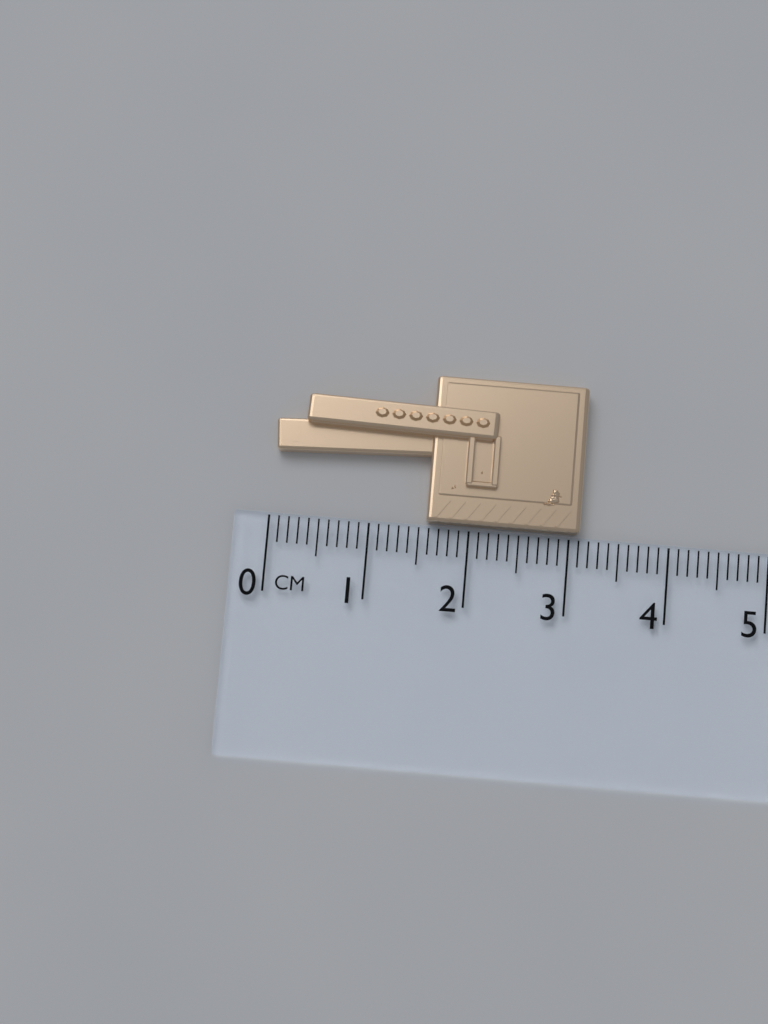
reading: 3.1 cm
